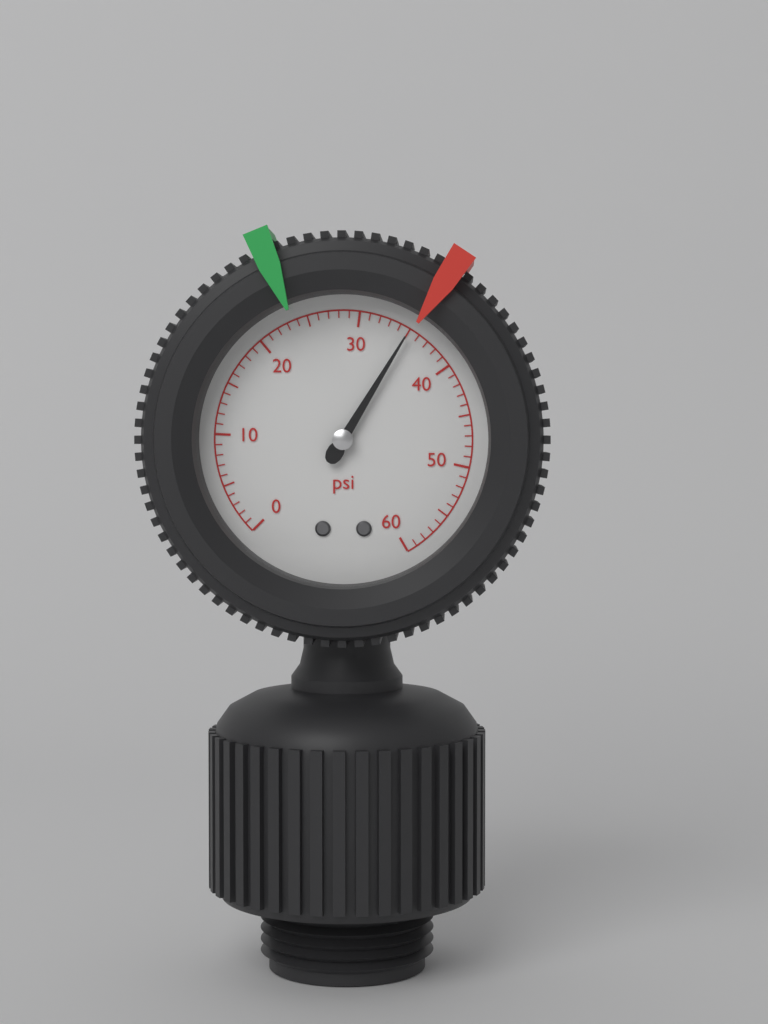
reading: 35 psi
